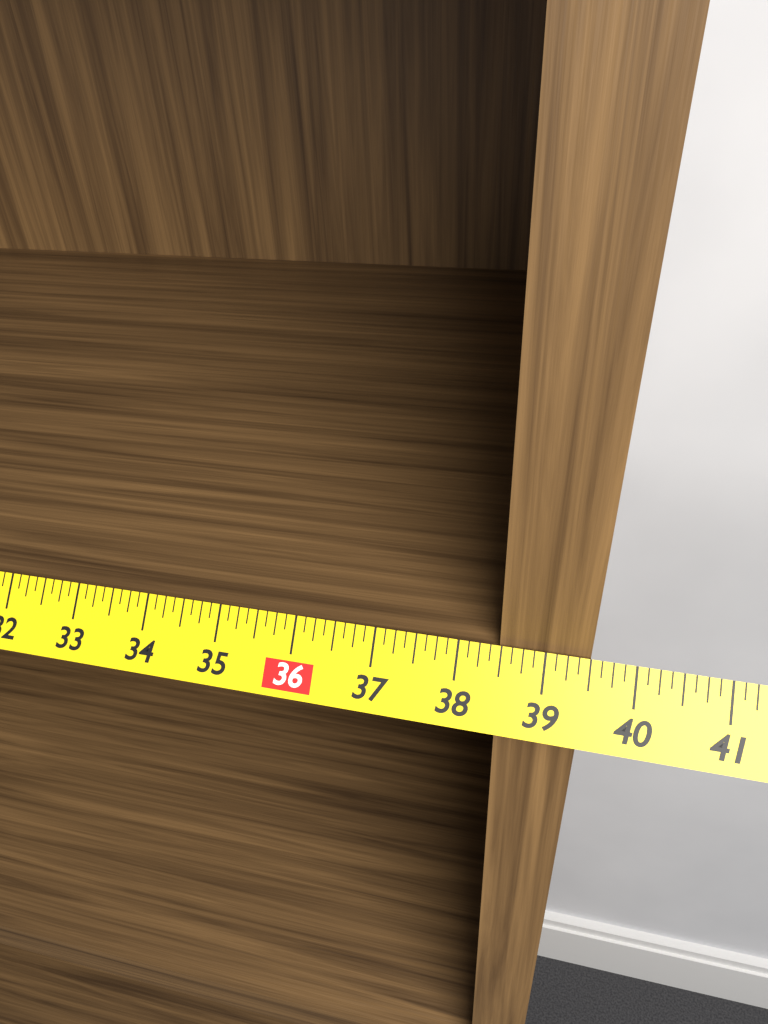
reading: 39.500 in
